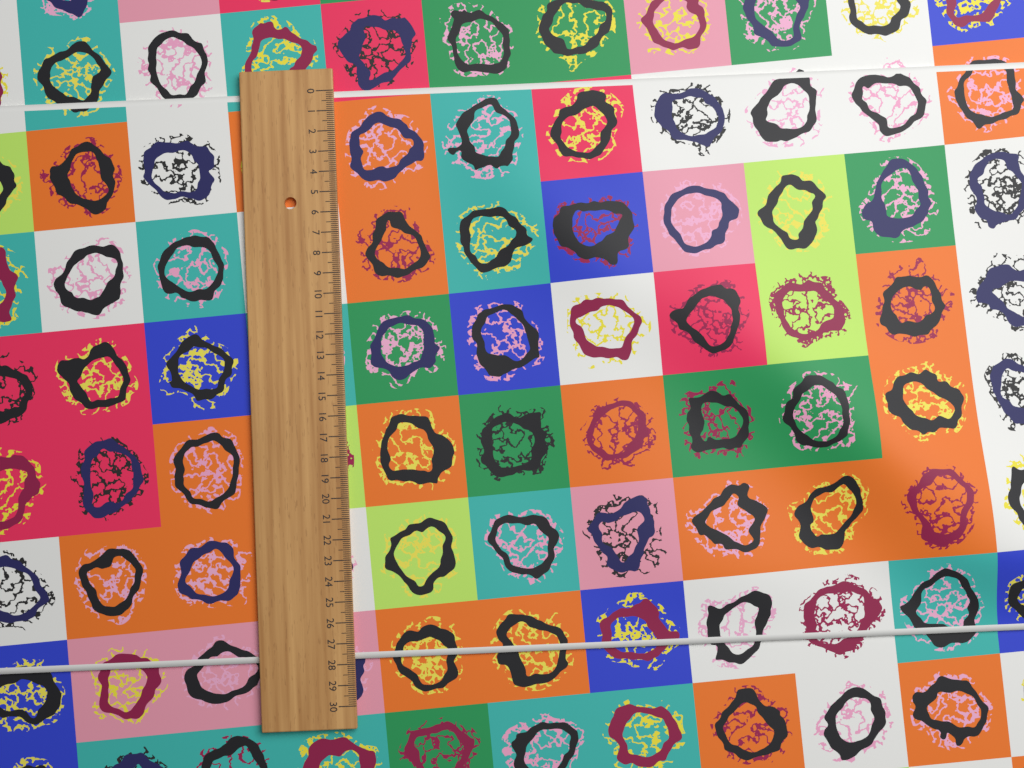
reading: 27.8 (no unit)
